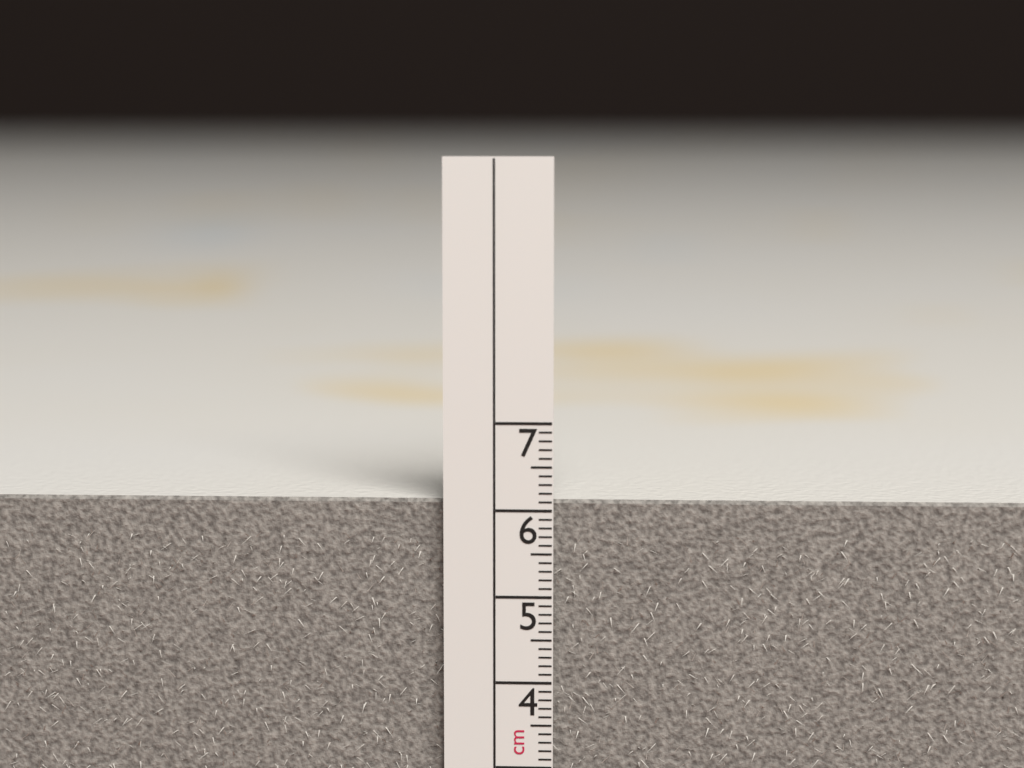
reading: 6.1 cm
